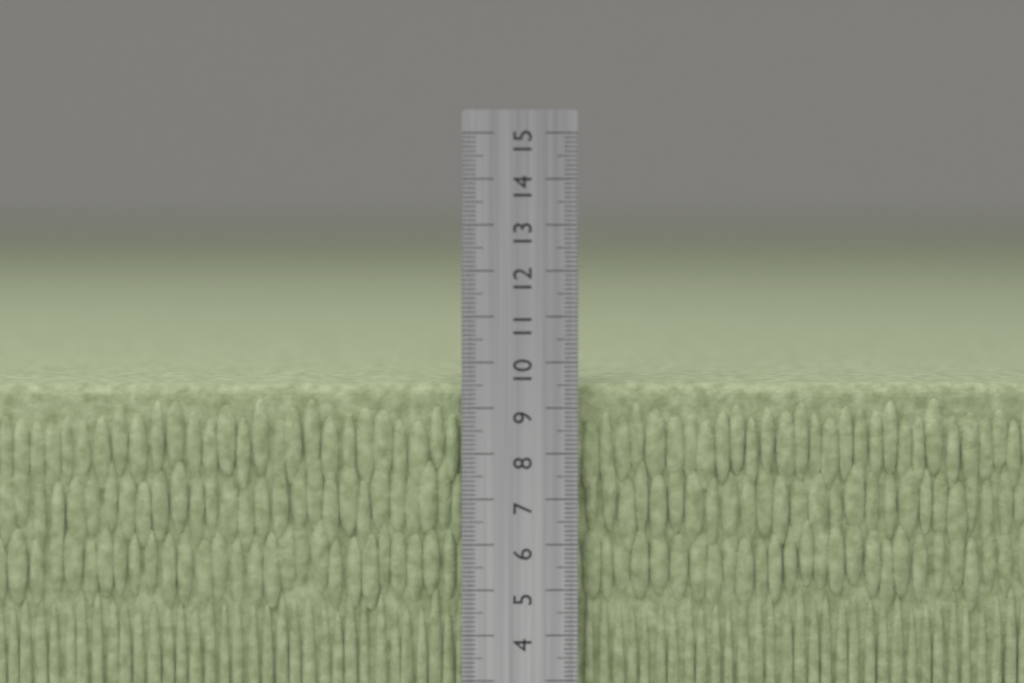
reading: 9.5 cm
